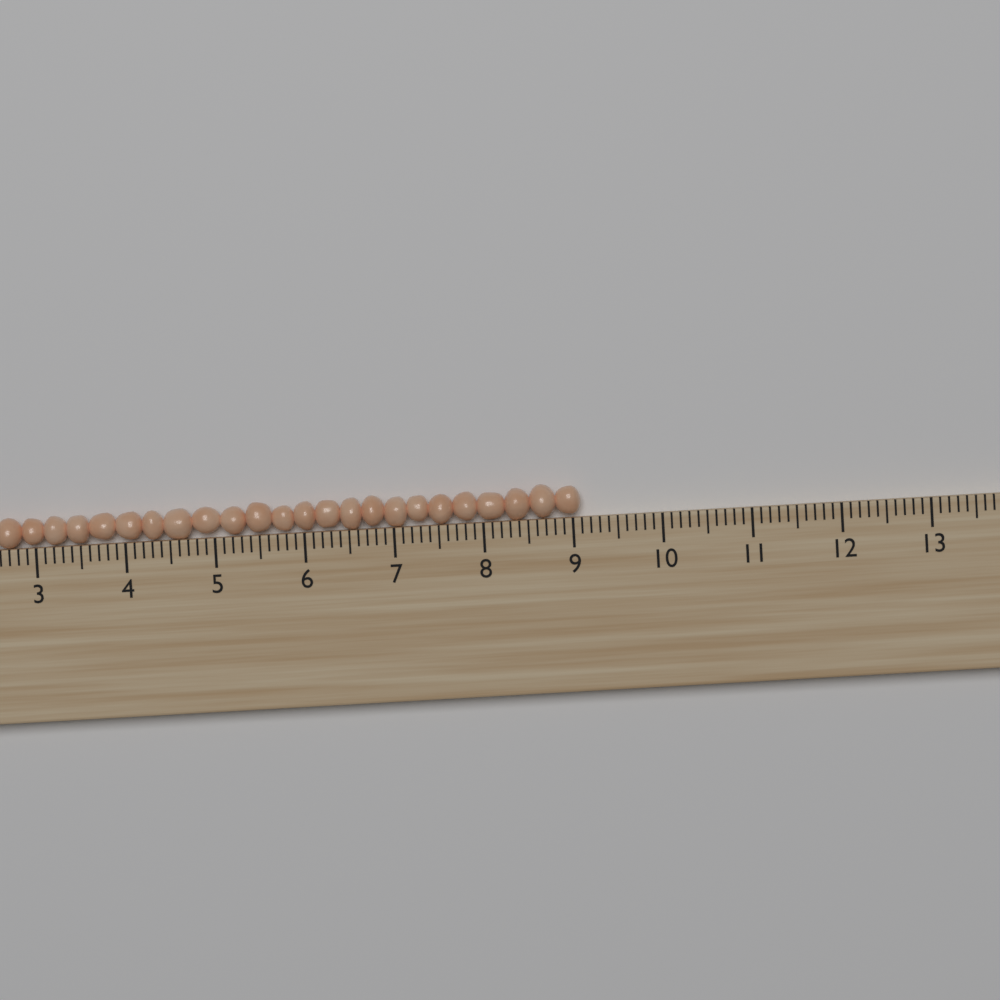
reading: 9.1 (no unit)
